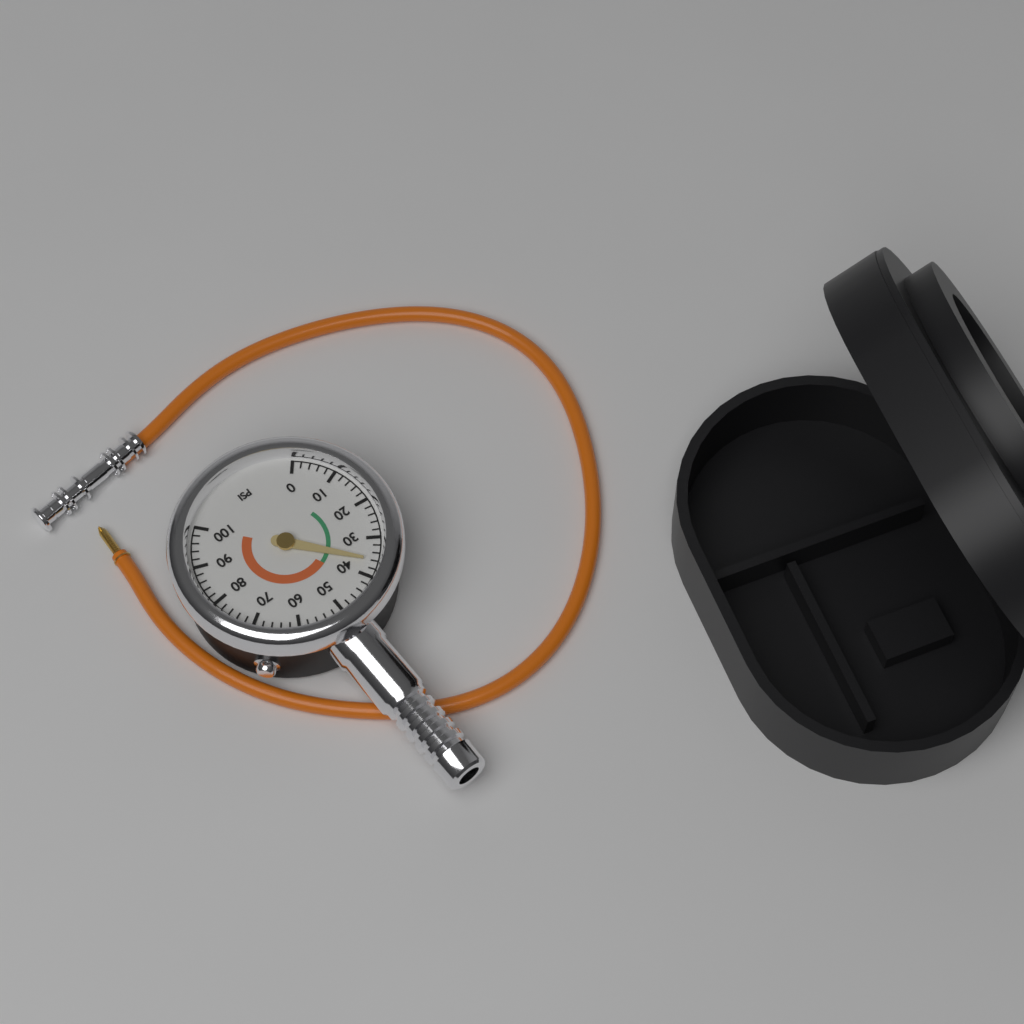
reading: 36 psi
